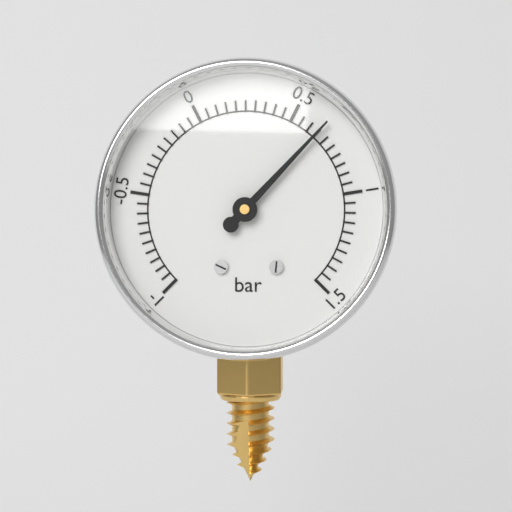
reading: 0.65 bar
